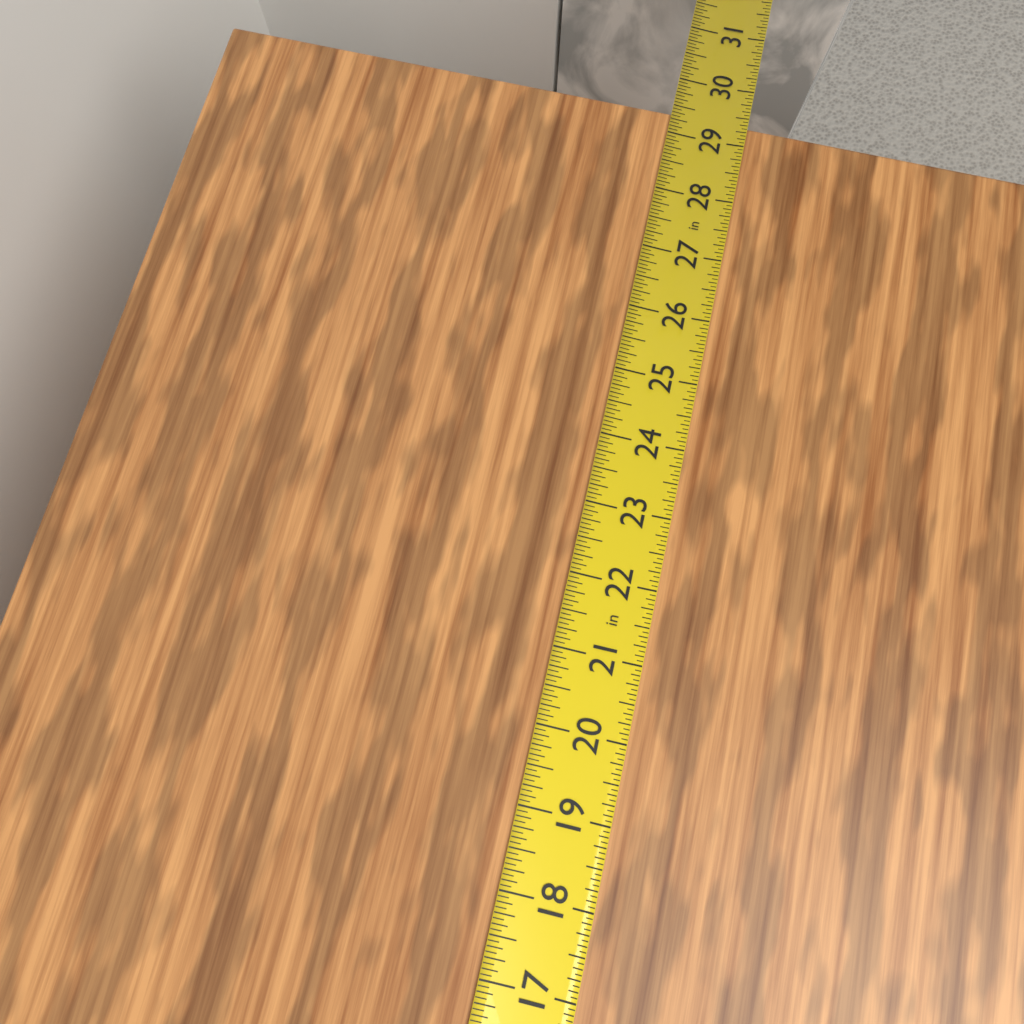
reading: 29.3750 in
